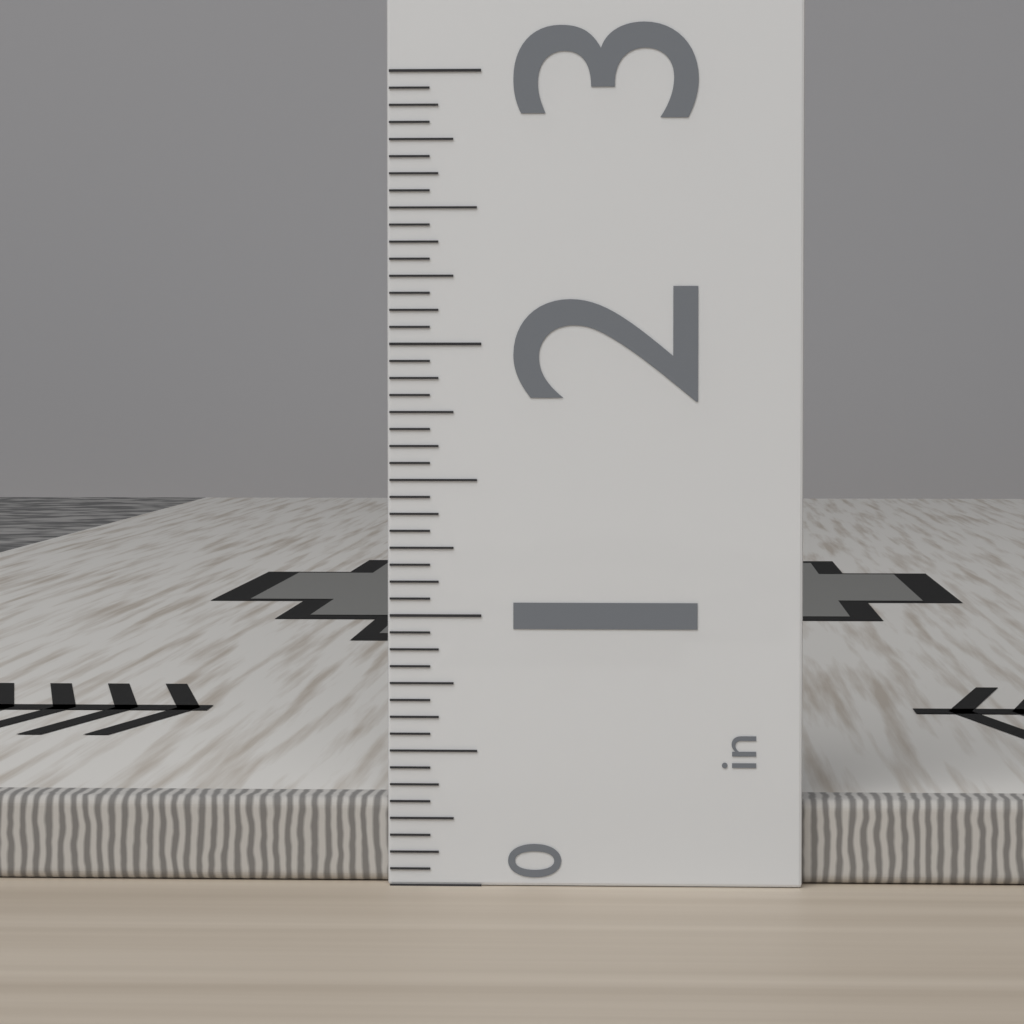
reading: 0.3125 in
